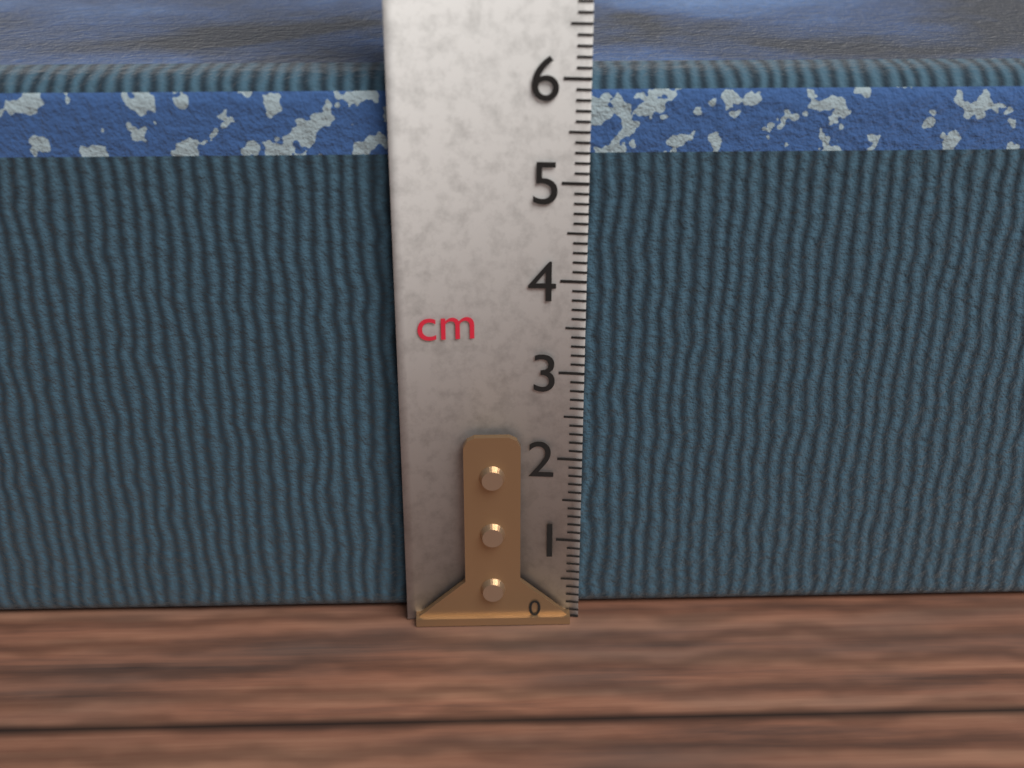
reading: 6.0 cm
